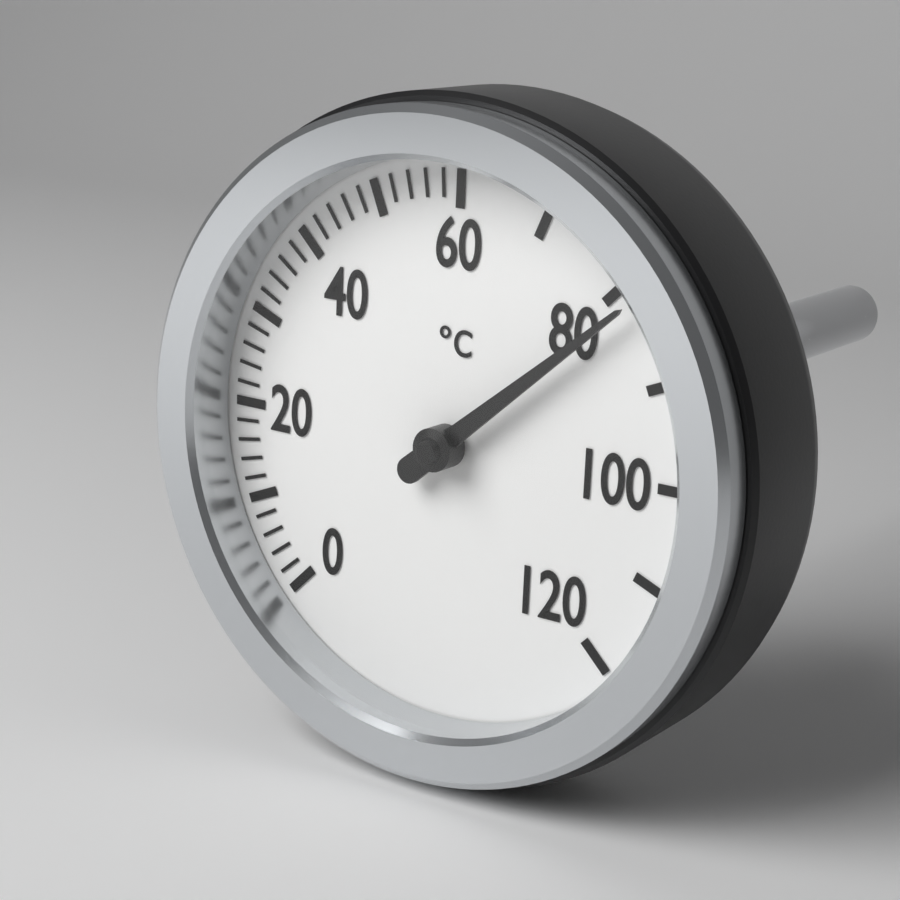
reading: 82 °C
